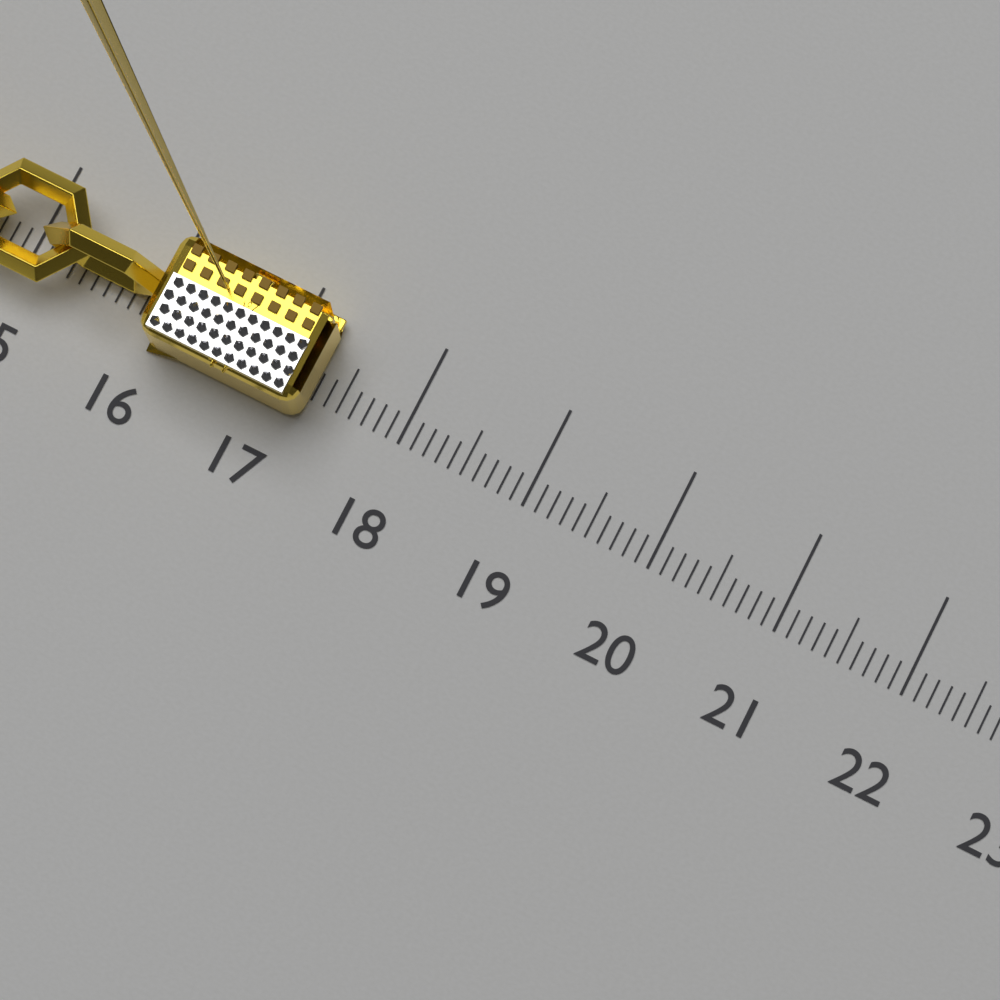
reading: 17.3 (no unit)
